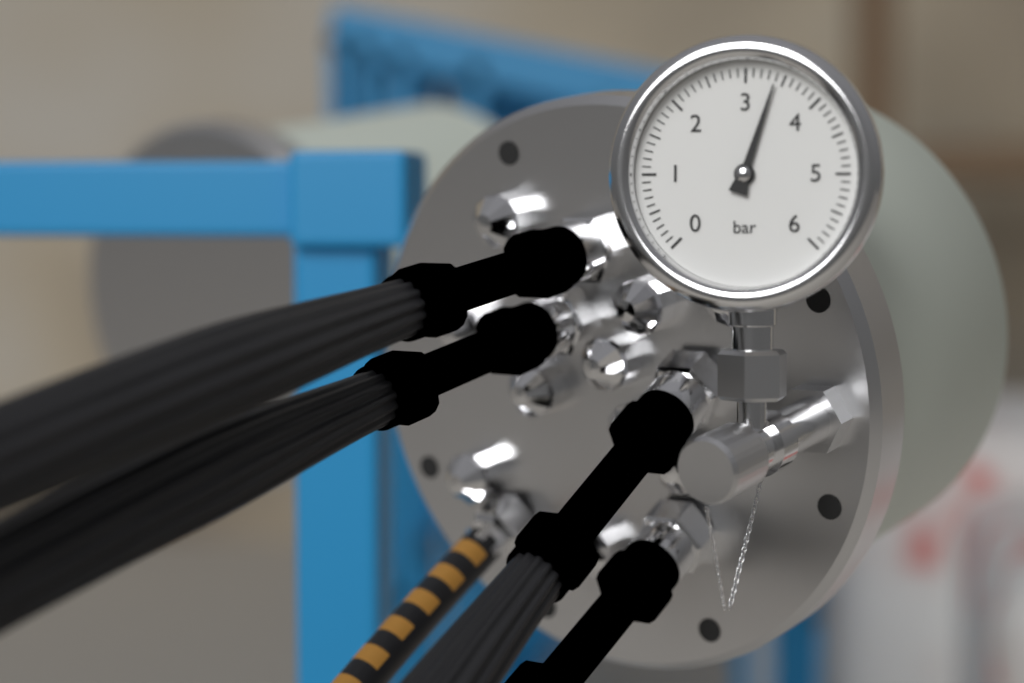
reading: 3.4 bar
